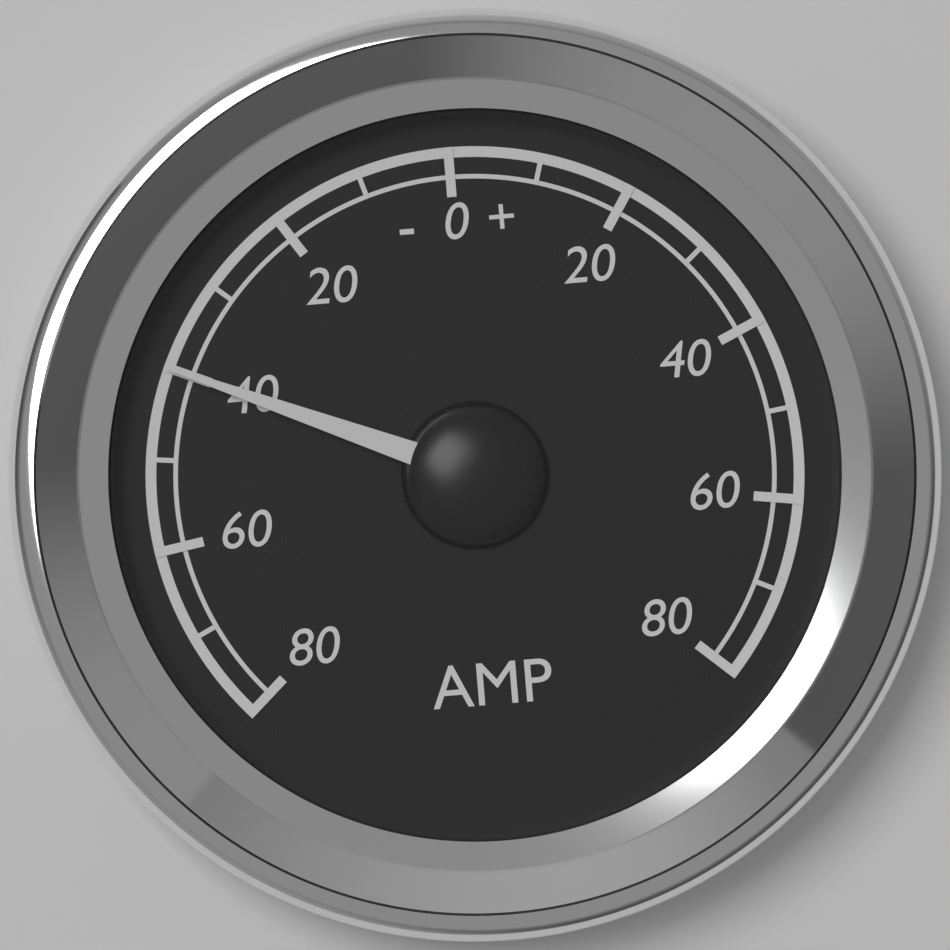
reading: -40 A
